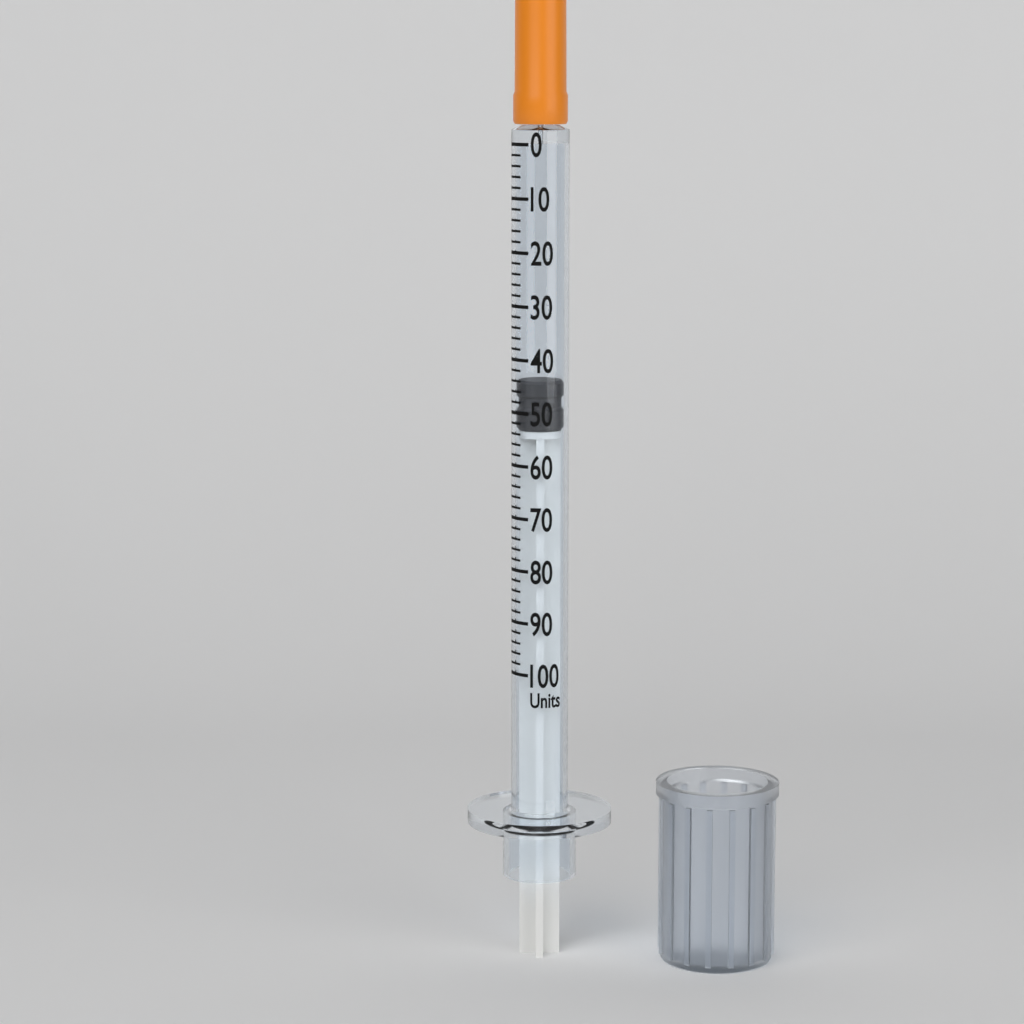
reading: 44 units
